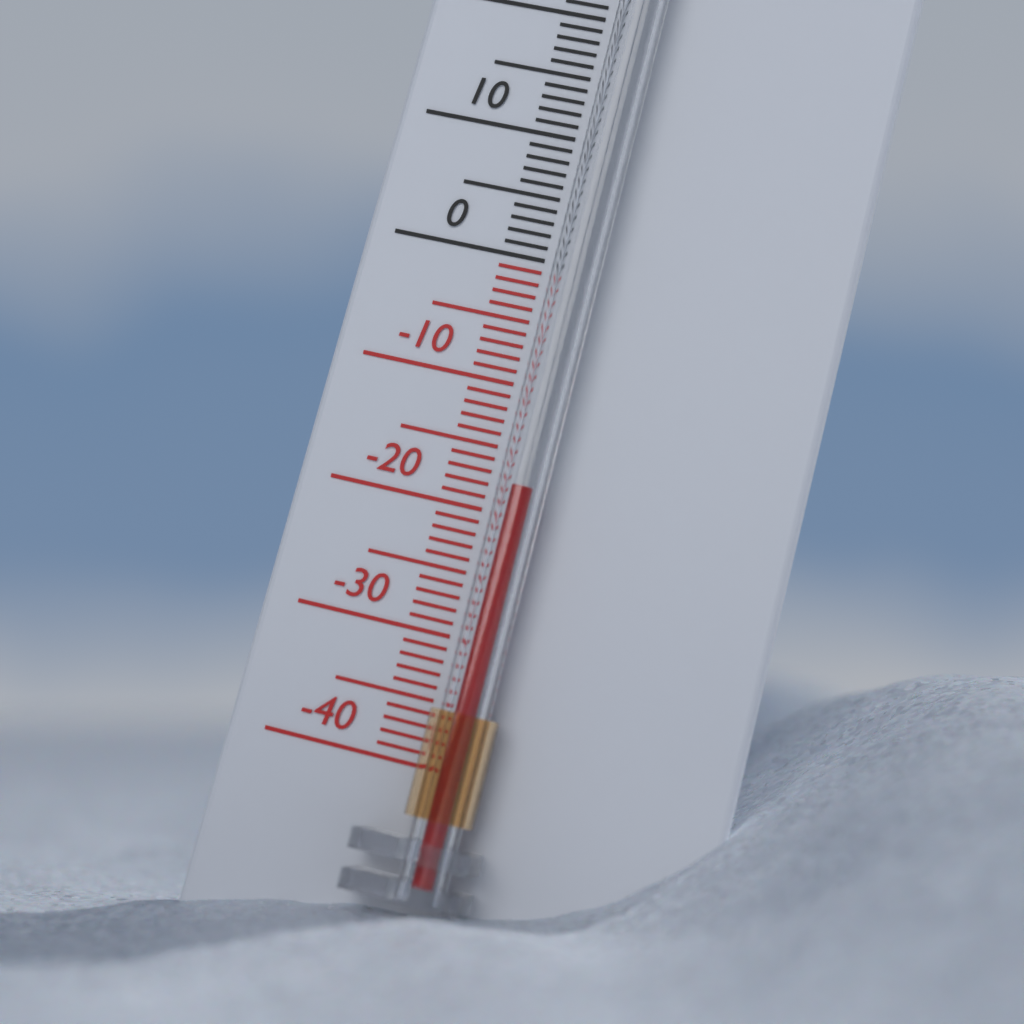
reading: -18 °C
